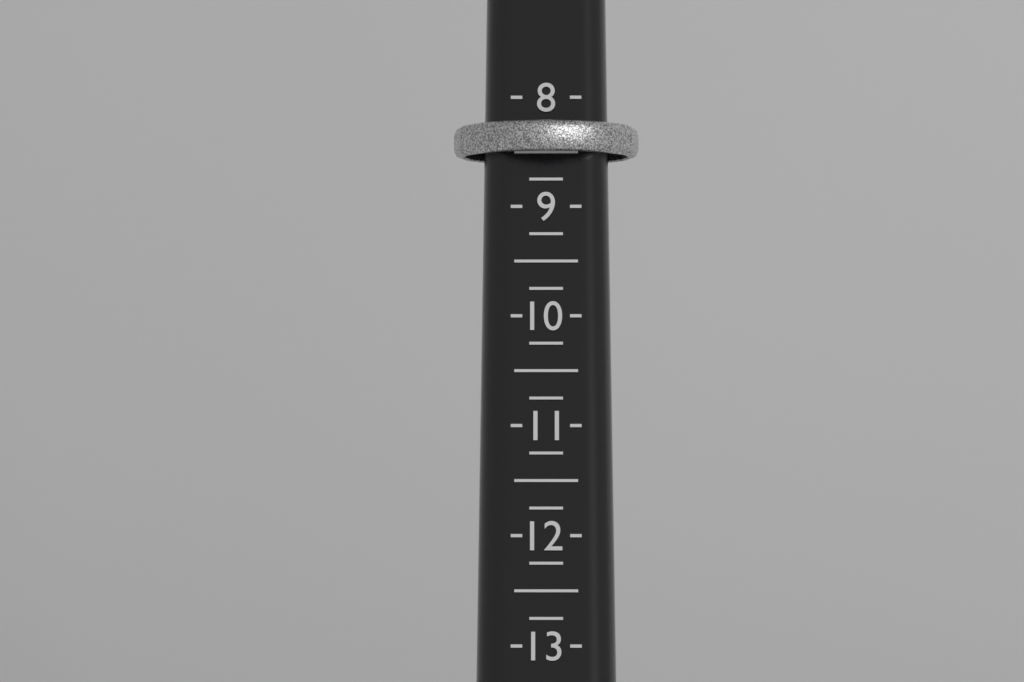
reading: 8.50 (no unit)
